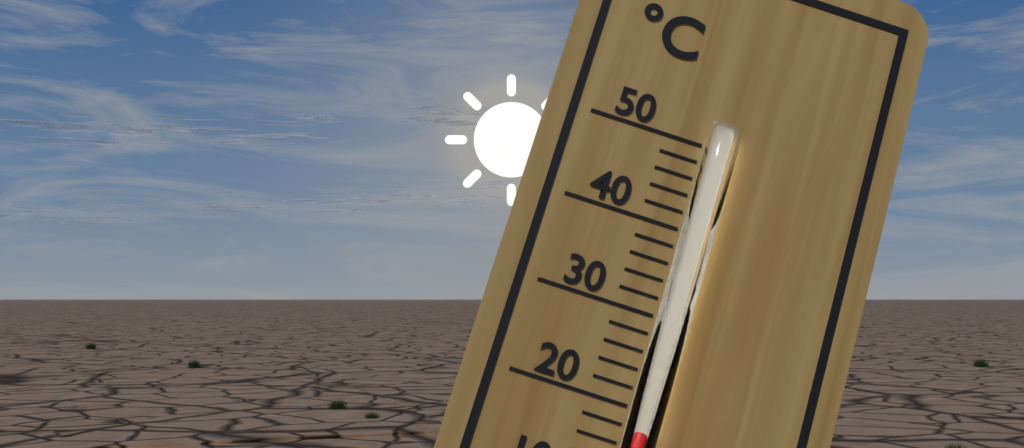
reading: 18 °C
